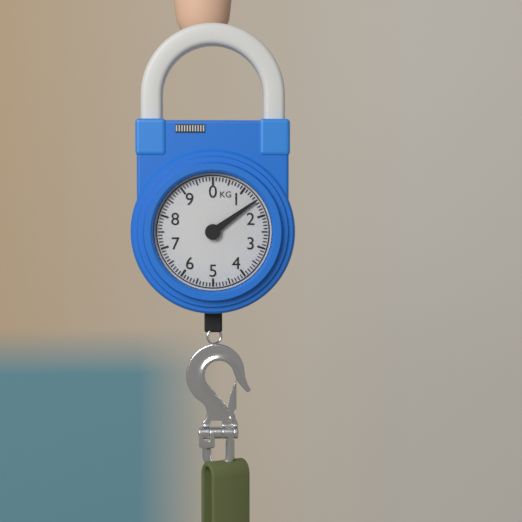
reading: 1.5 kg
